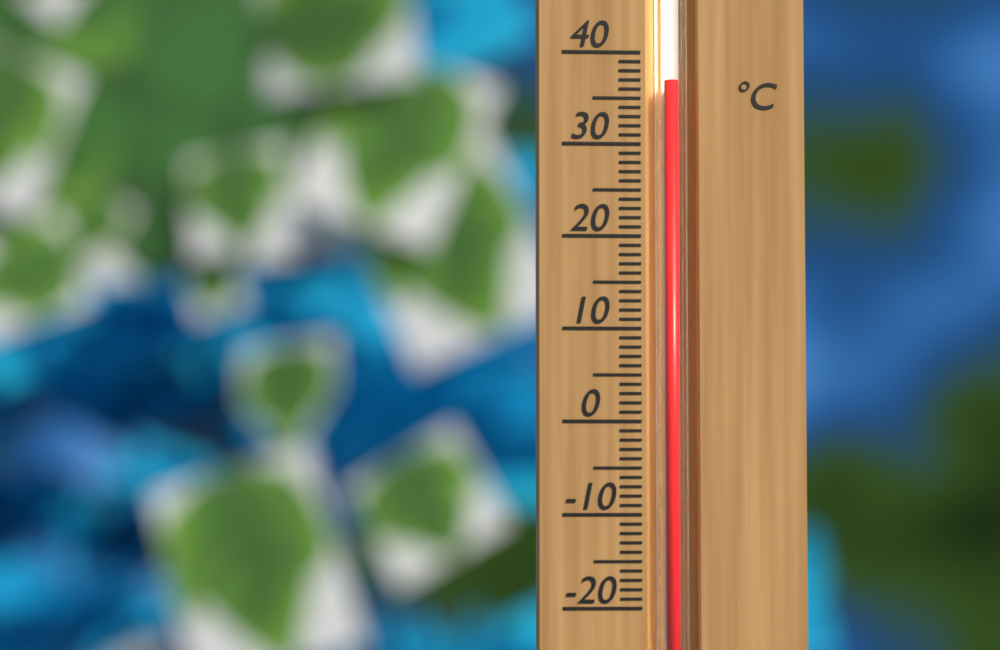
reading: 37 °C
